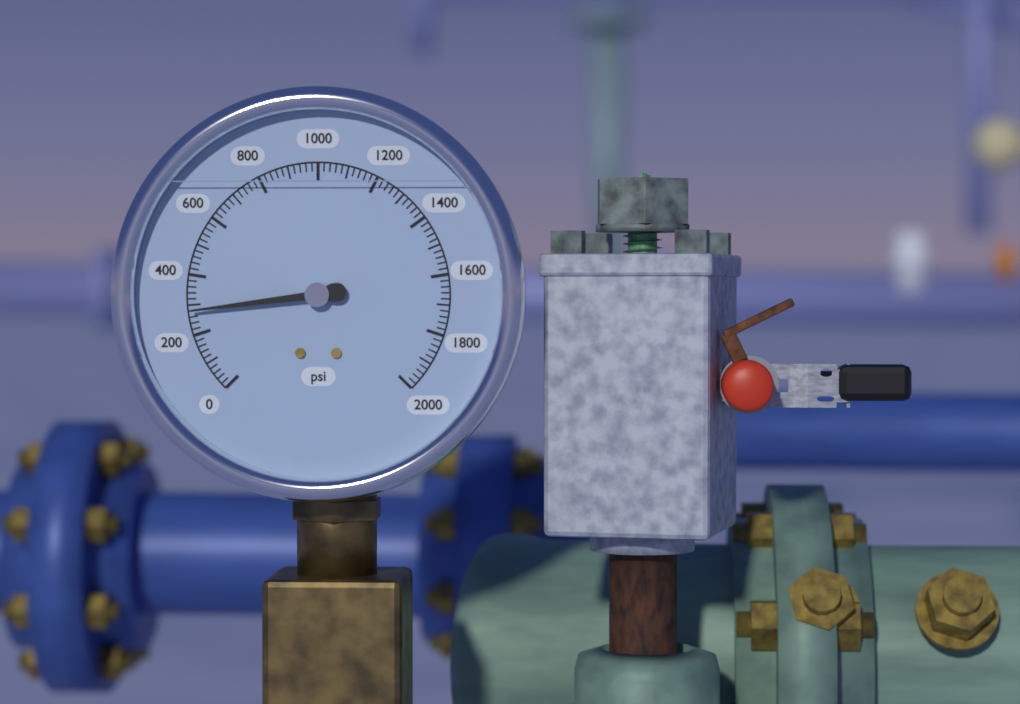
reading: 280 psi
